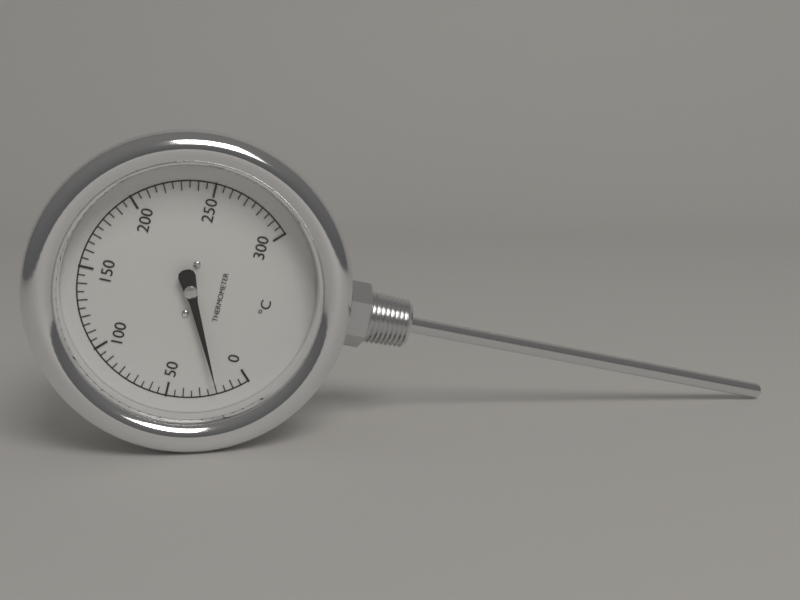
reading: 20 °C
